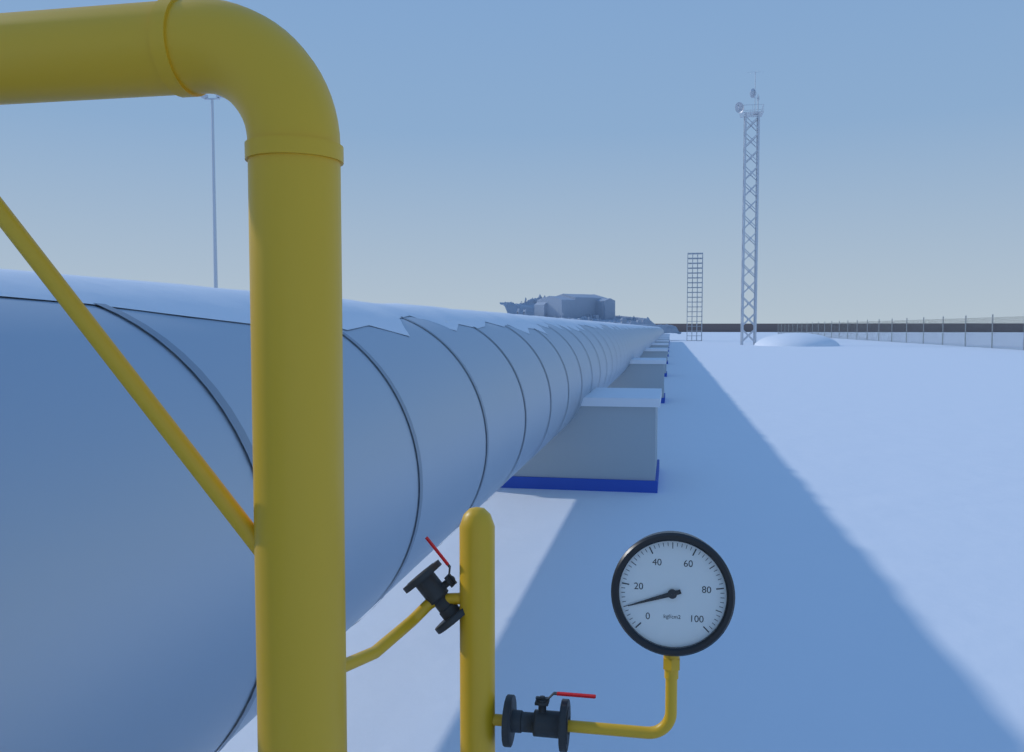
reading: 10 kgf/cm2
